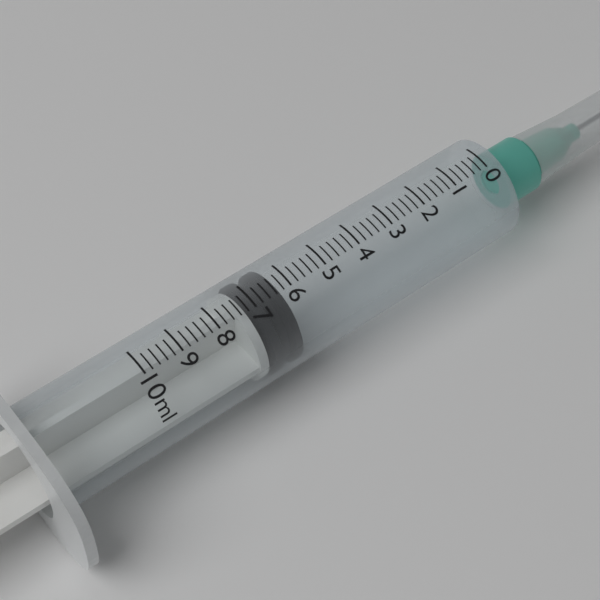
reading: 6.2 ml
